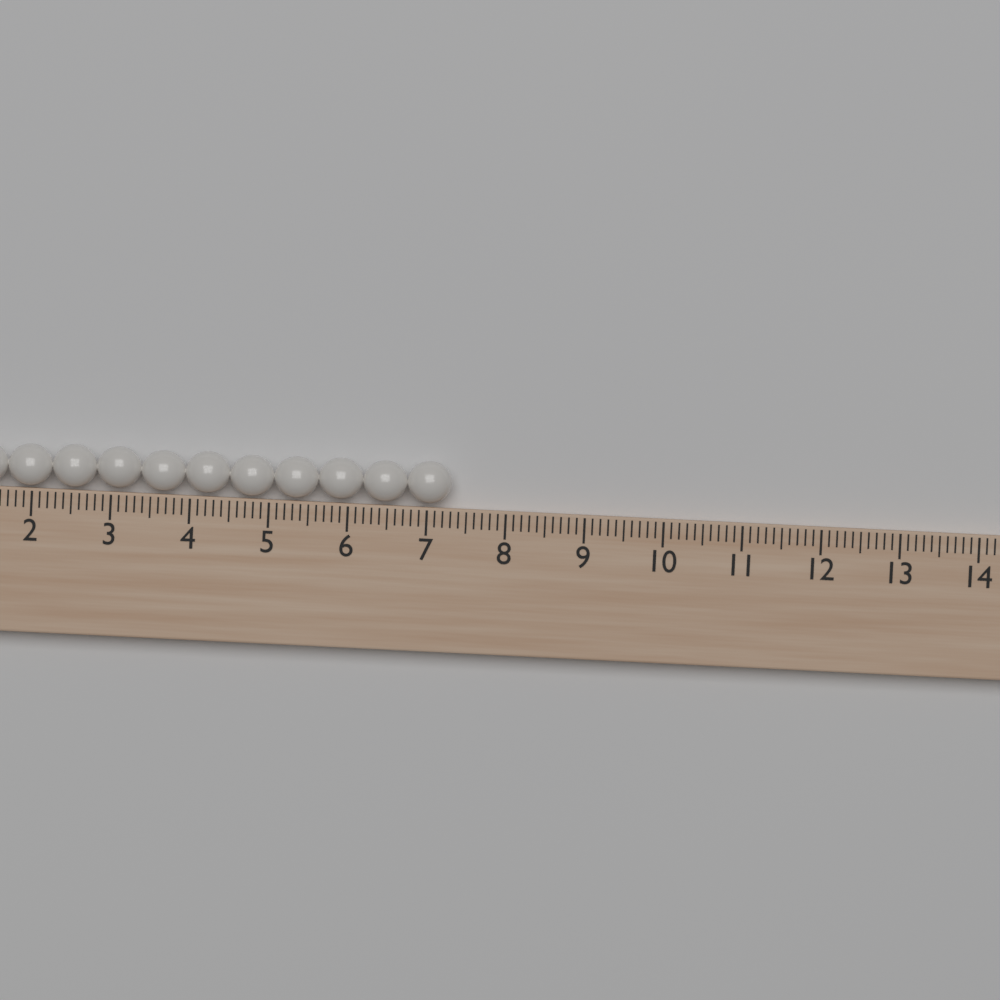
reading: 7.3 (no unit)
